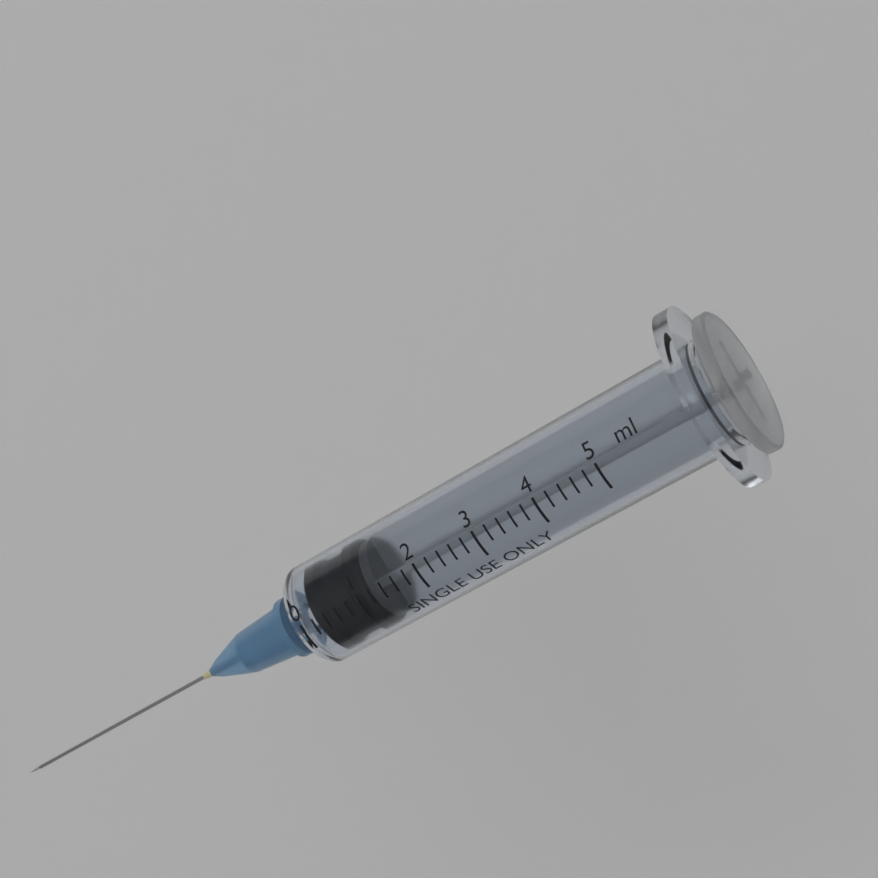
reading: 0.2 ml
